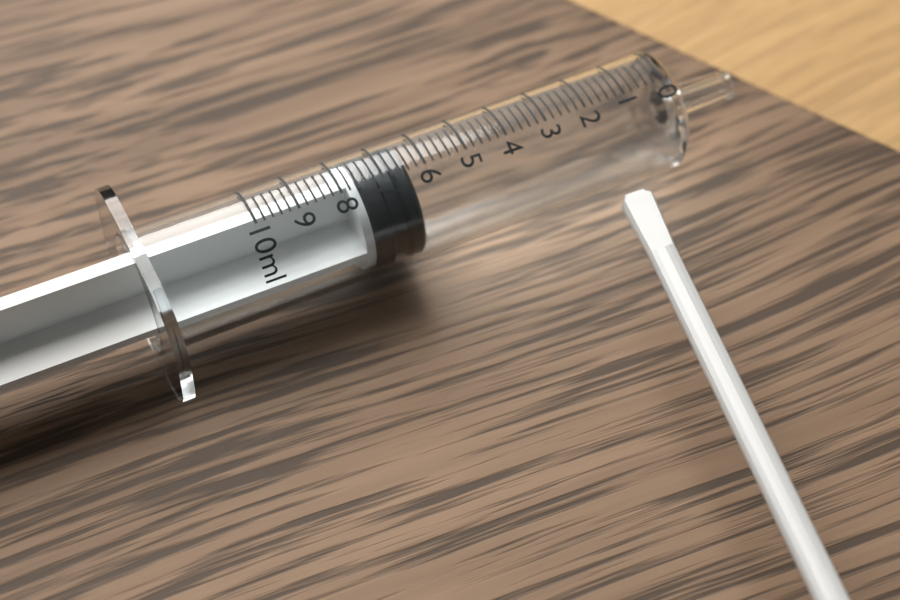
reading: 6.4 ml
